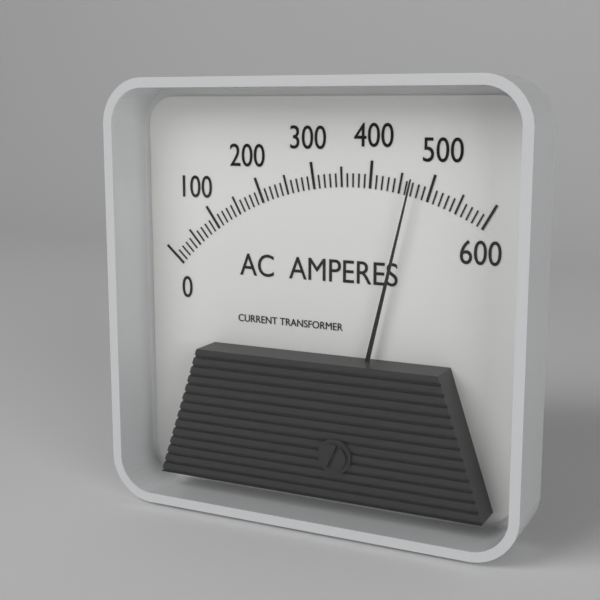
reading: 470 A
